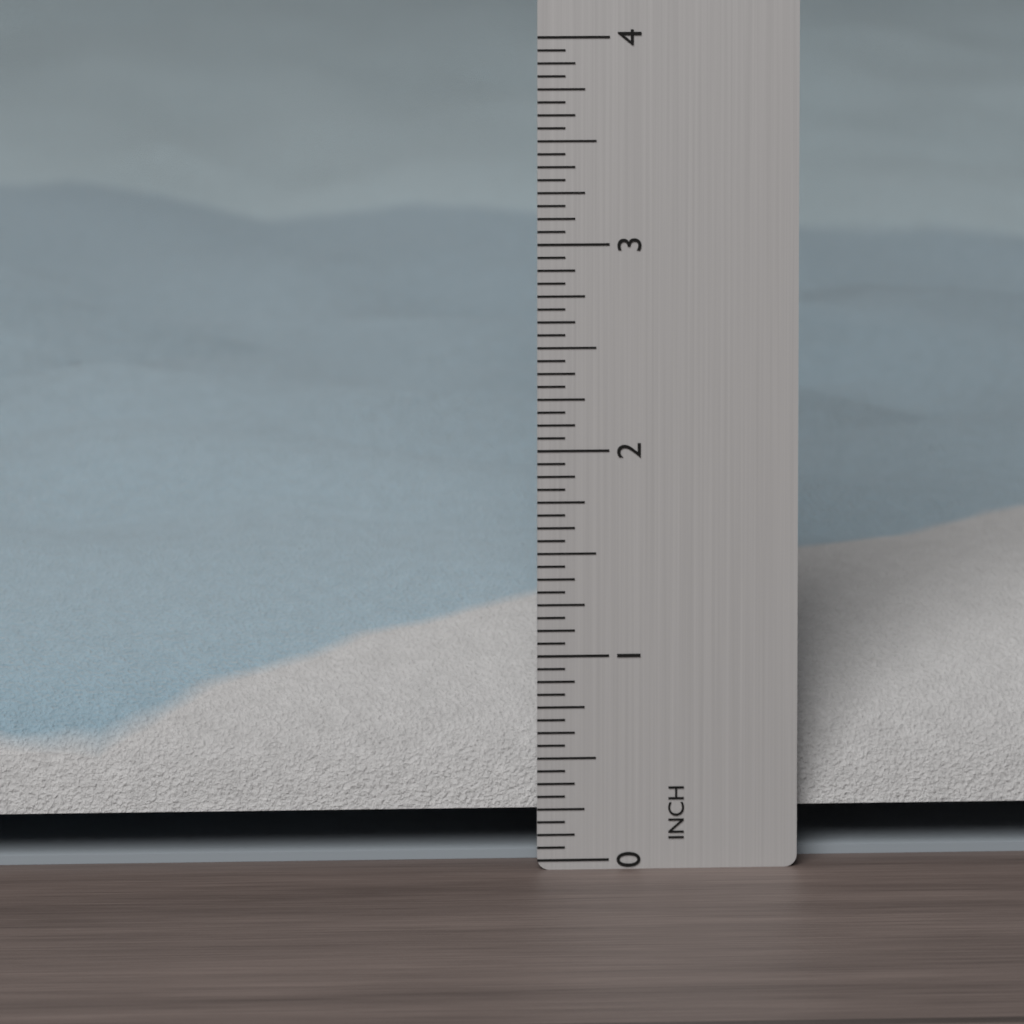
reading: 1.4375 in
